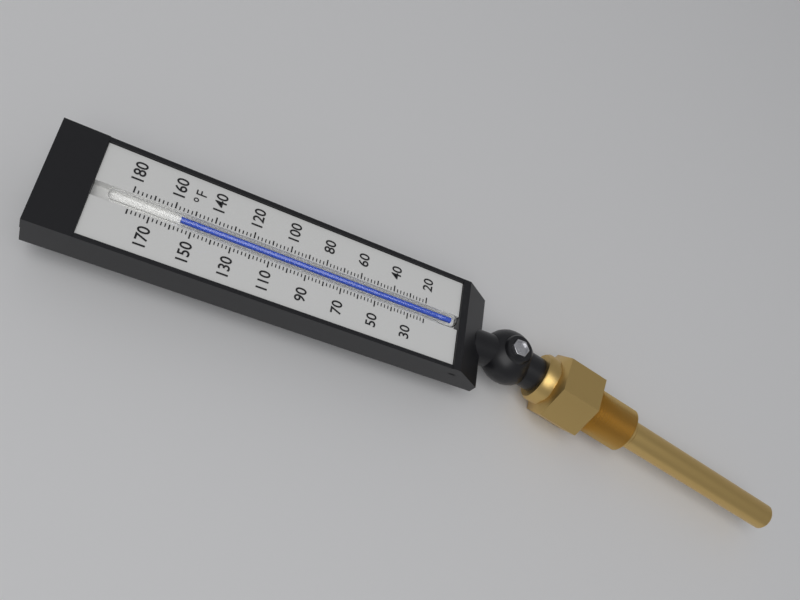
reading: 156 °F
